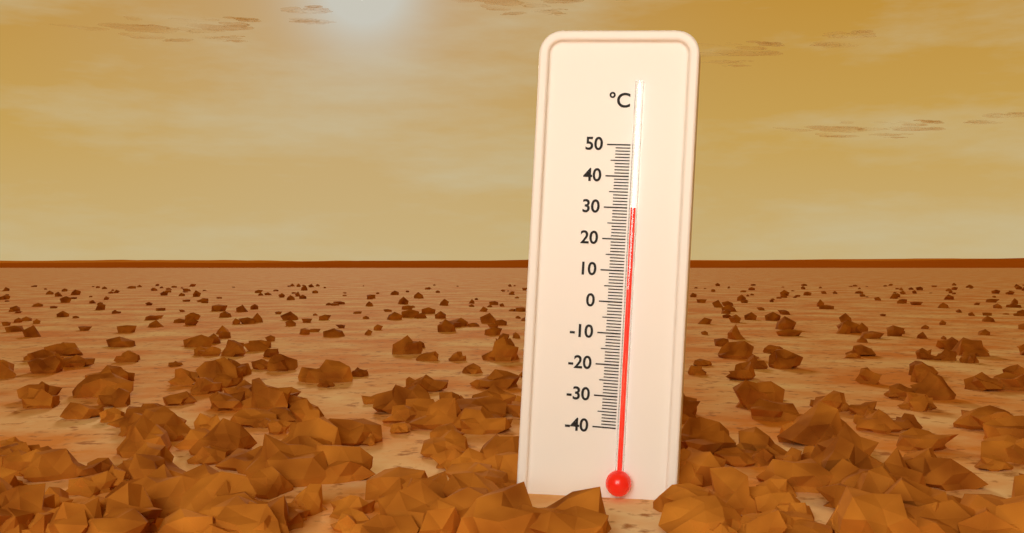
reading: 30 °C
